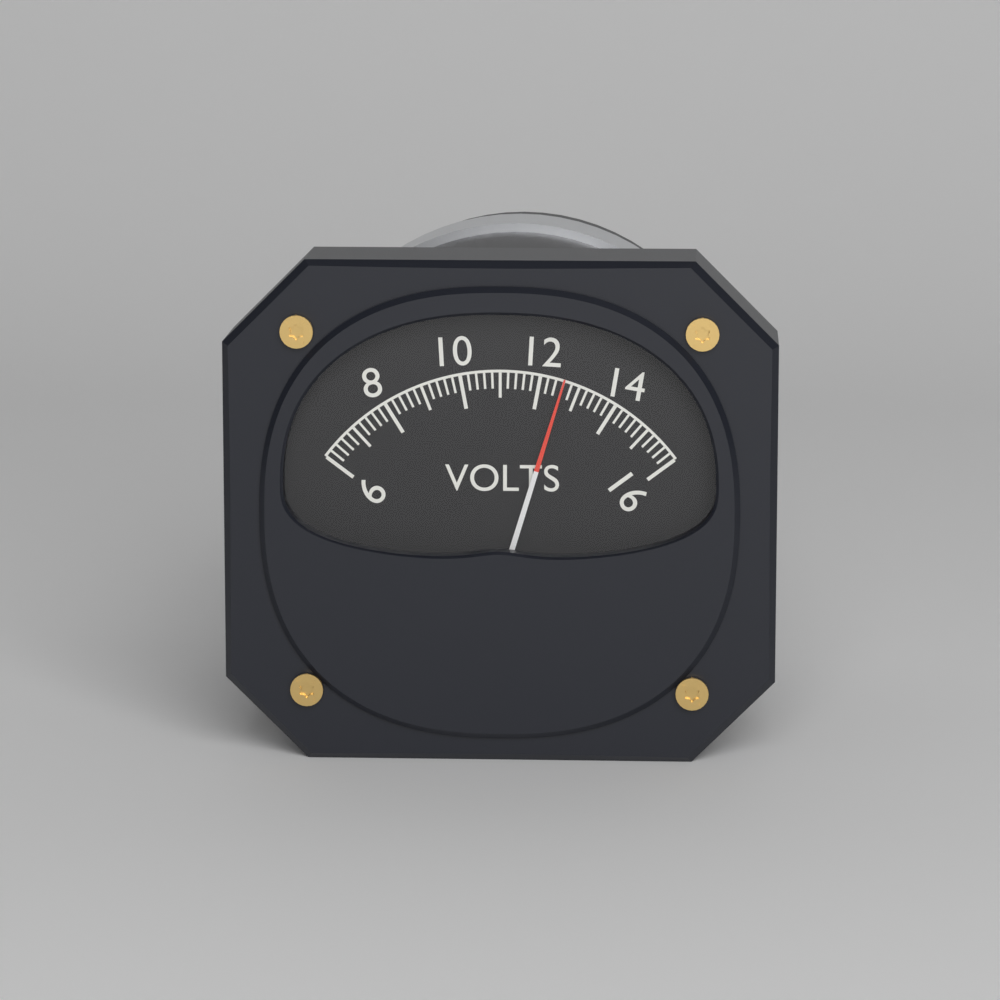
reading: 12.6 V
